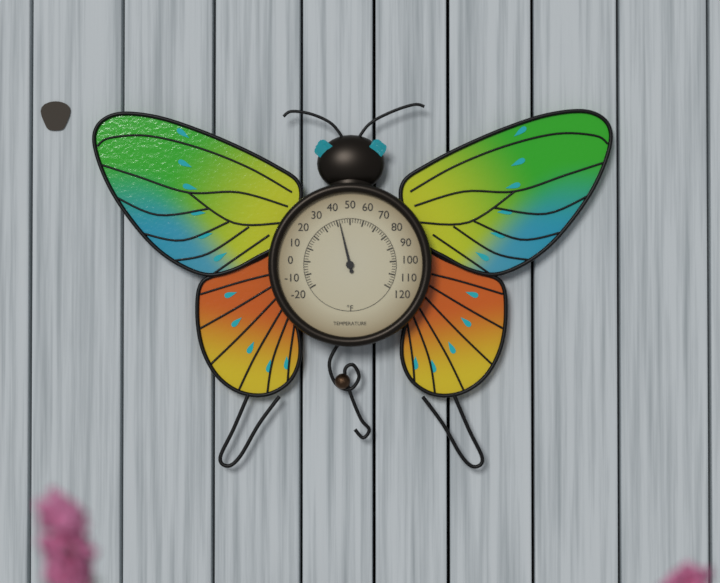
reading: 42 °F
